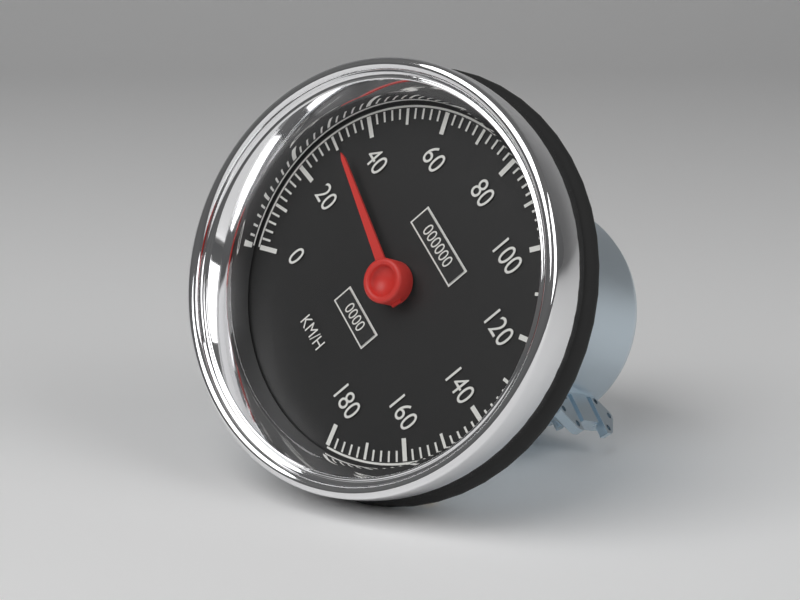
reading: 32 km/h
